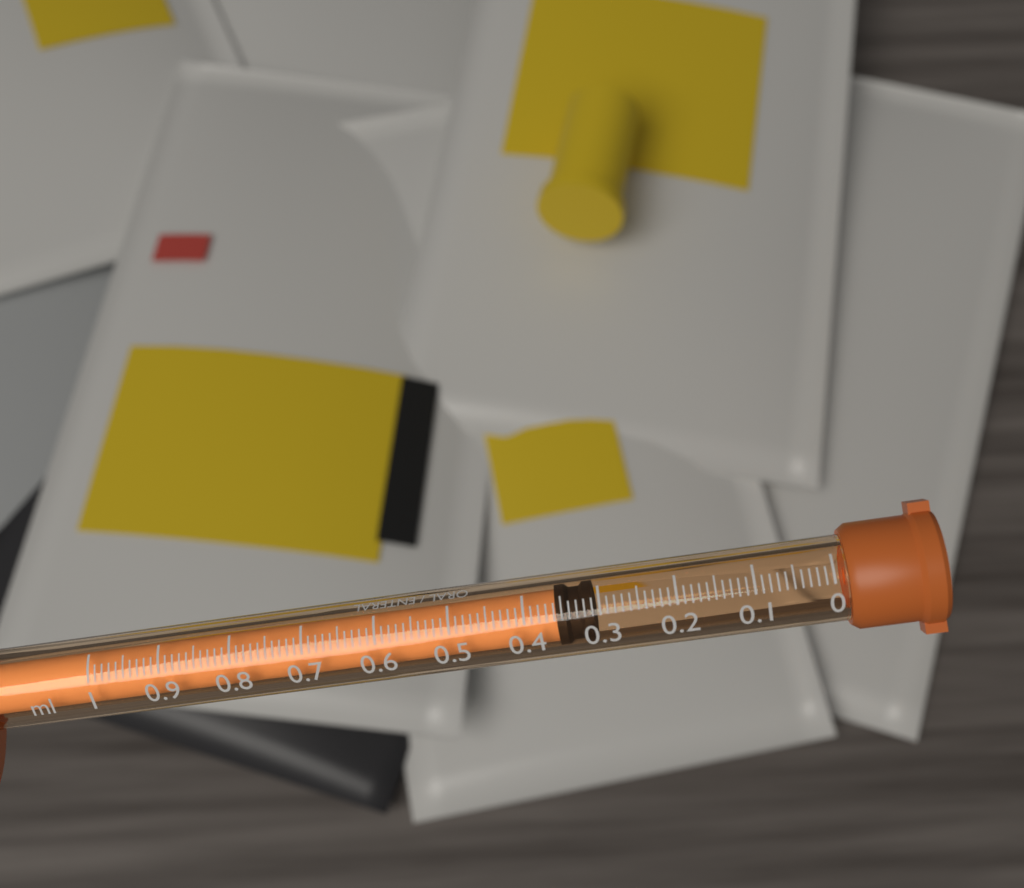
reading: 0.31 ml
